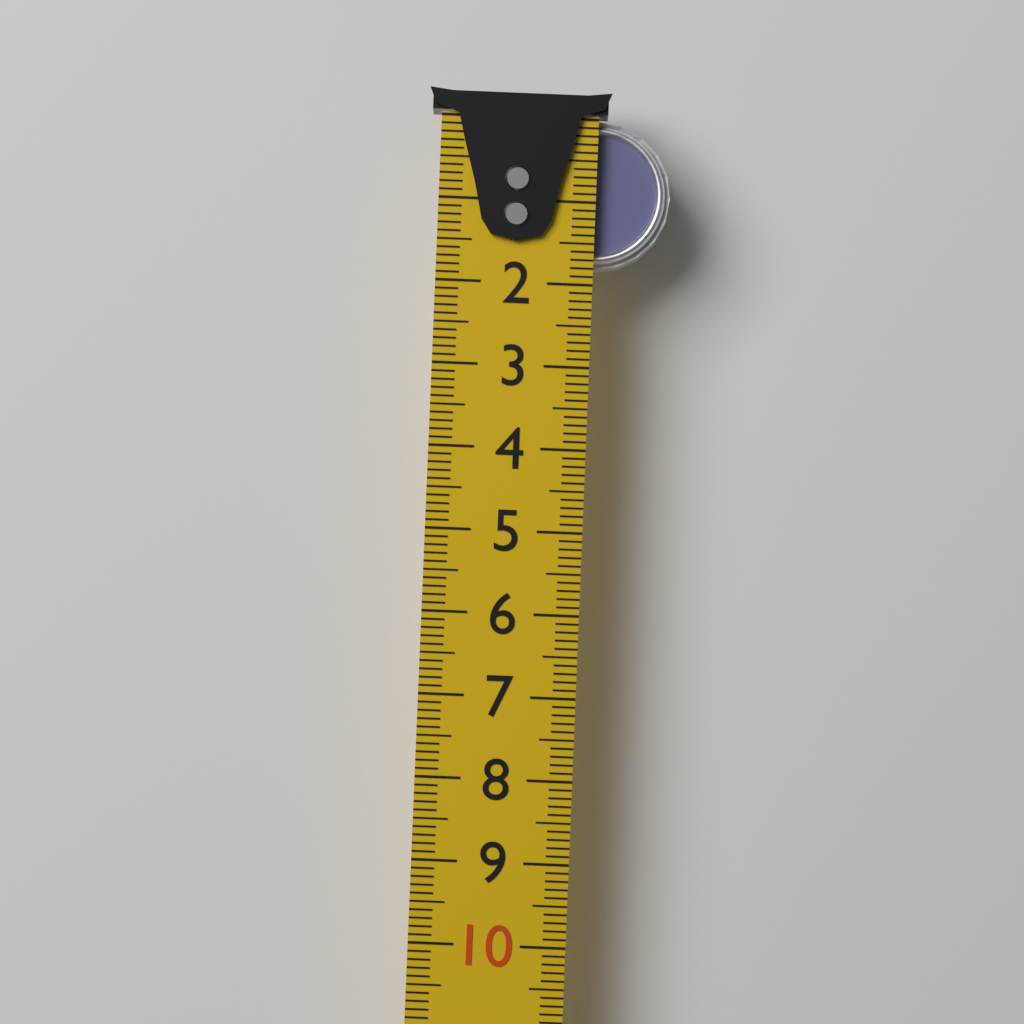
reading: 1.8 cm
